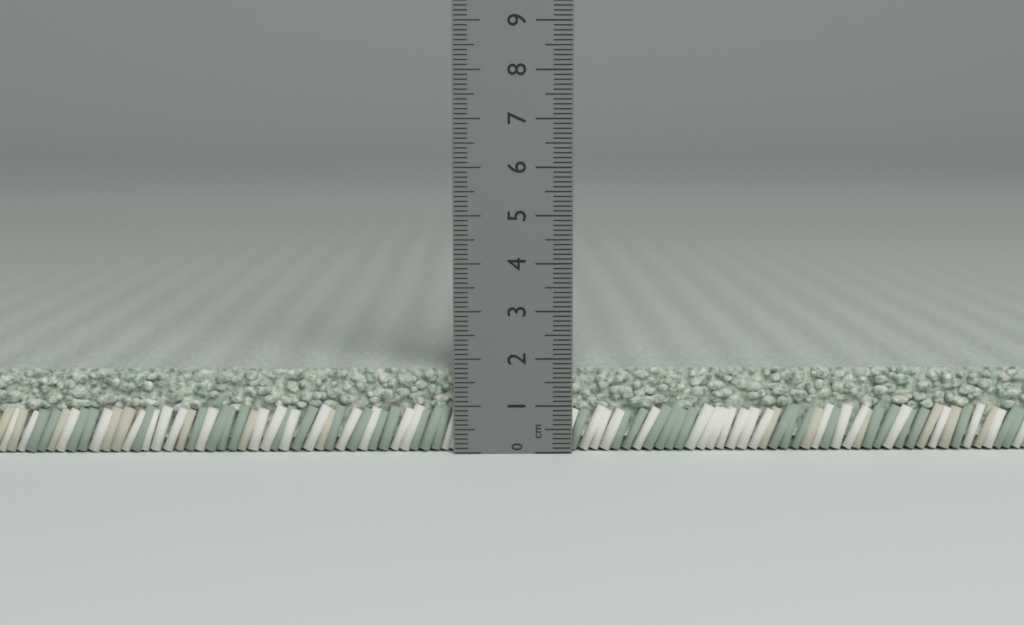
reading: 1.8 cm
